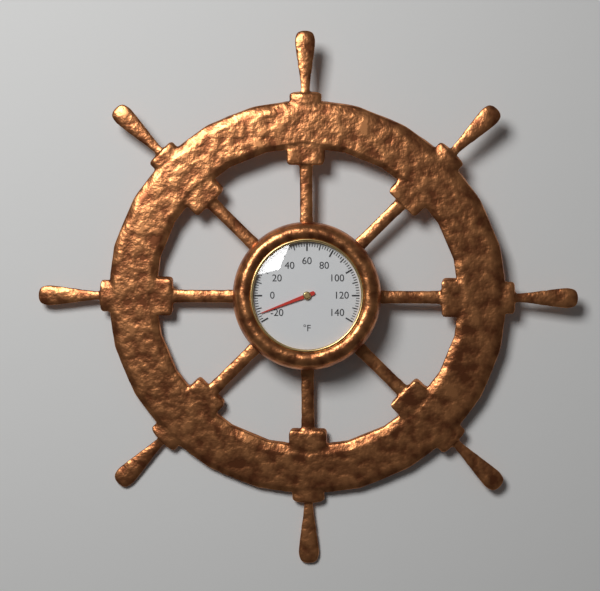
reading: -14 °F
